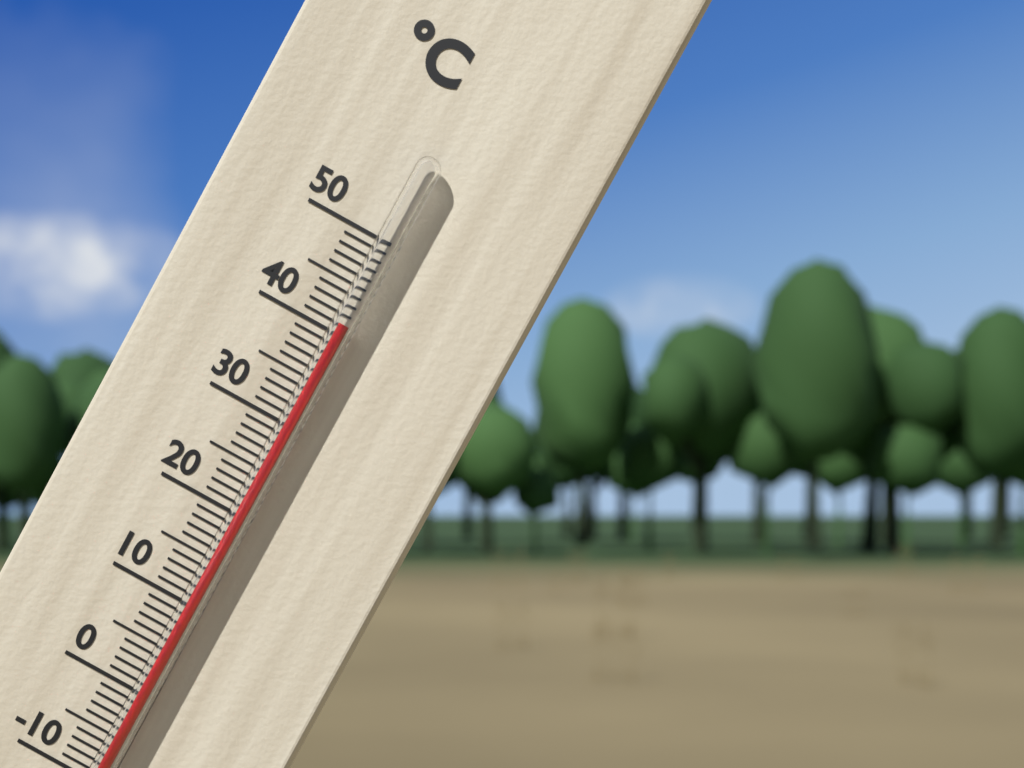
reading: 41 °C
